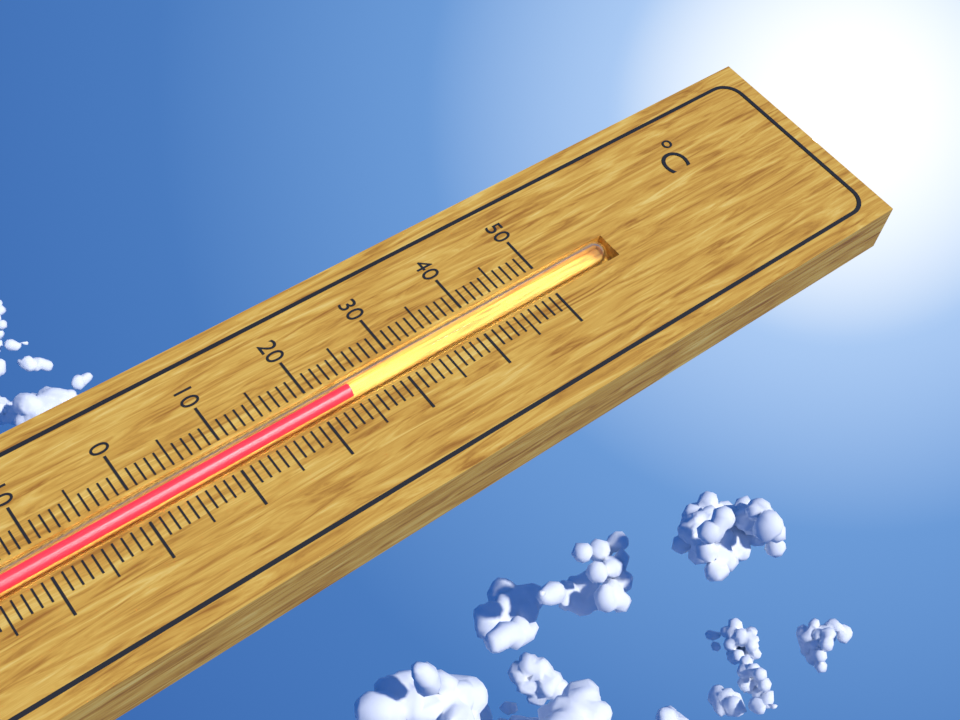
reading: 24 °C
